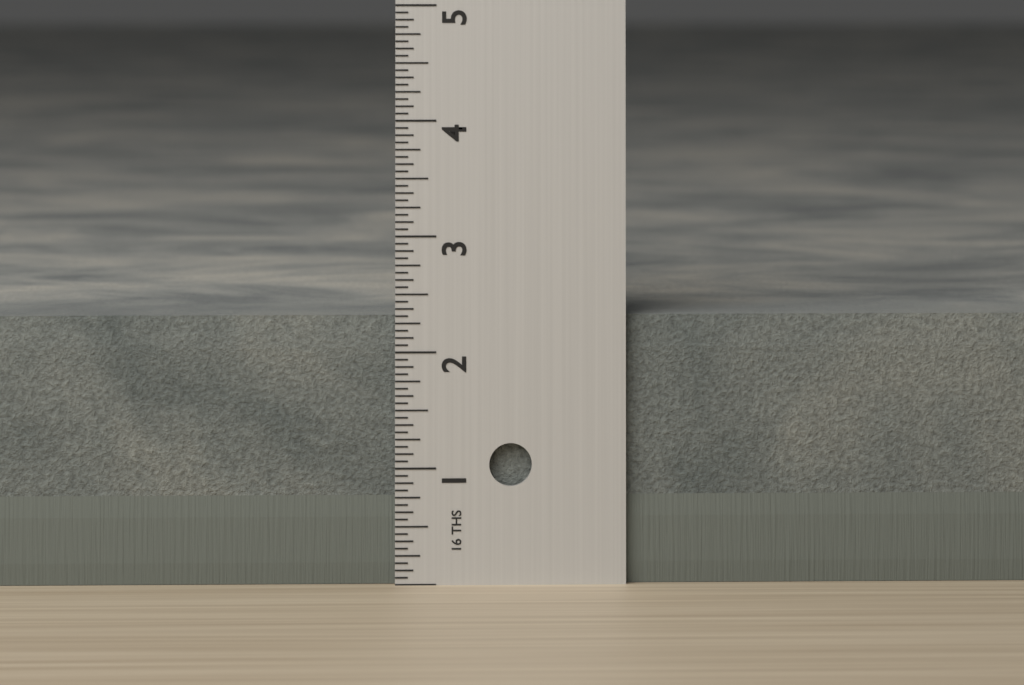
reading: 2.3125 in
